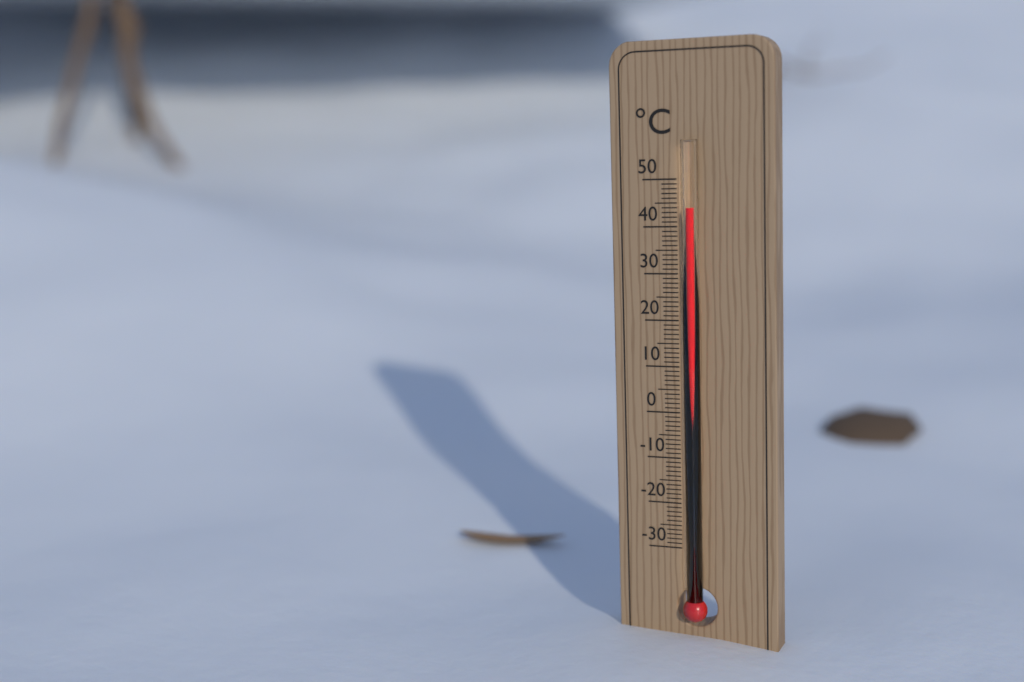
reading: 44 °C
